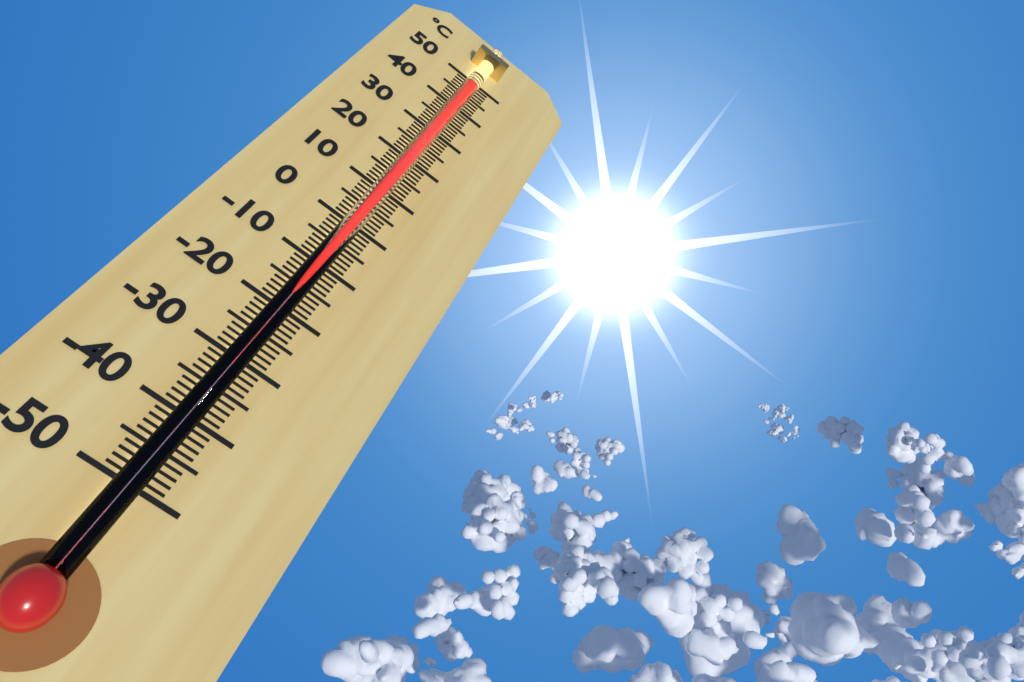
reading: 46 °C
